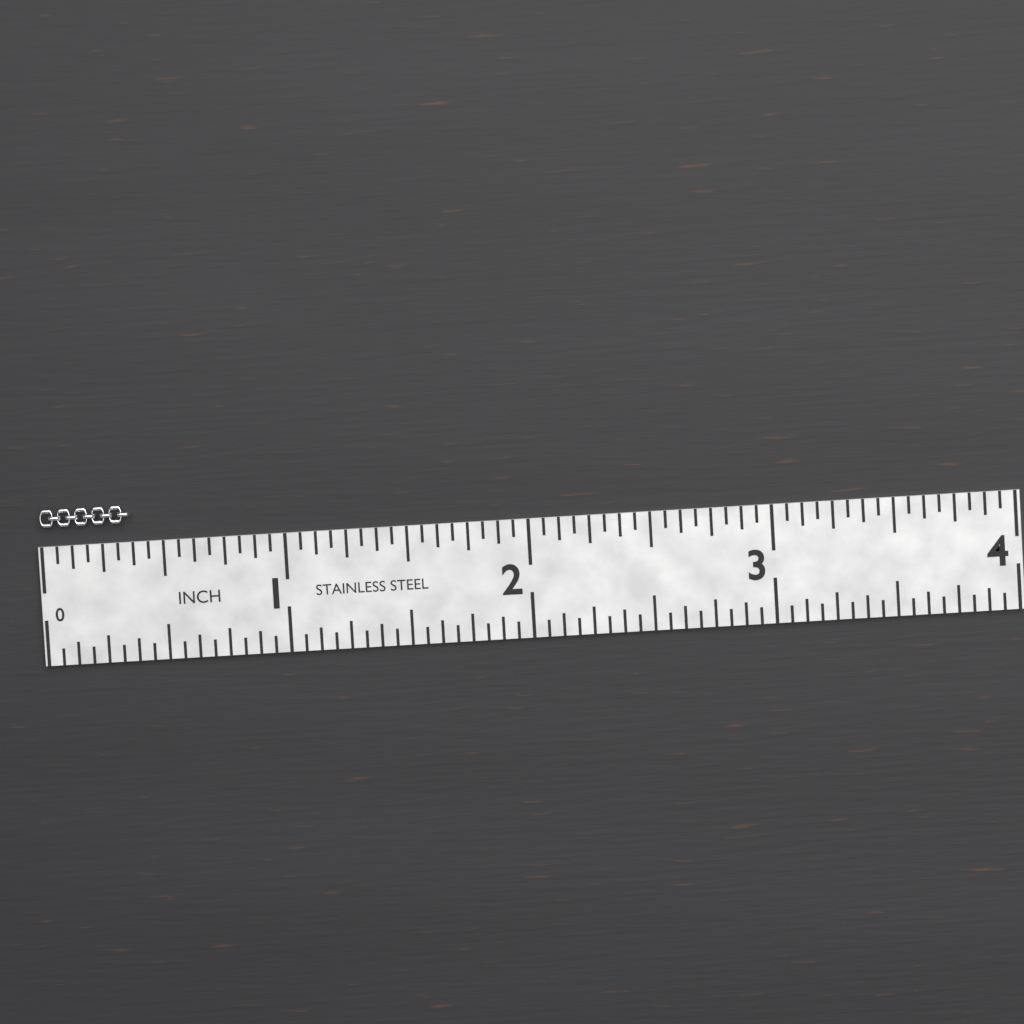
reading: 0.3750 in
